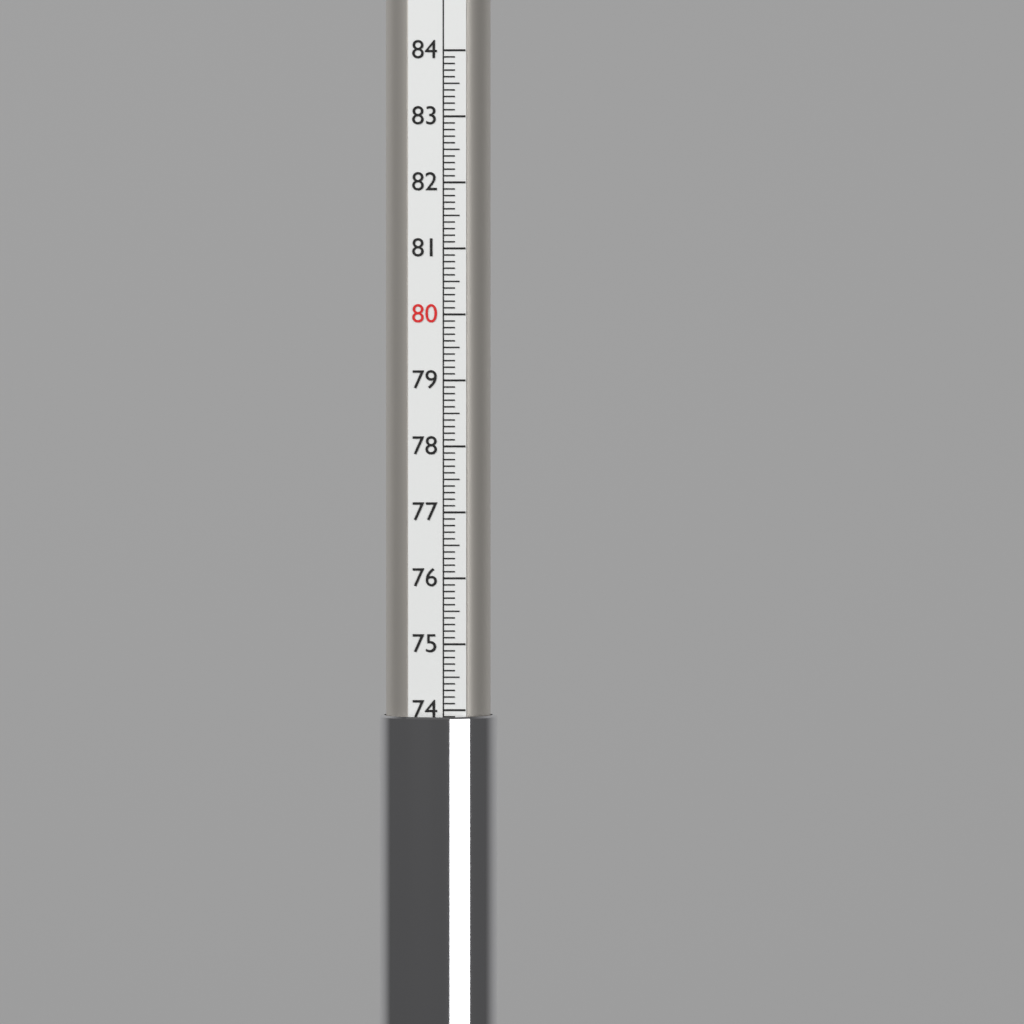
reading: 73.9 (no unit)
